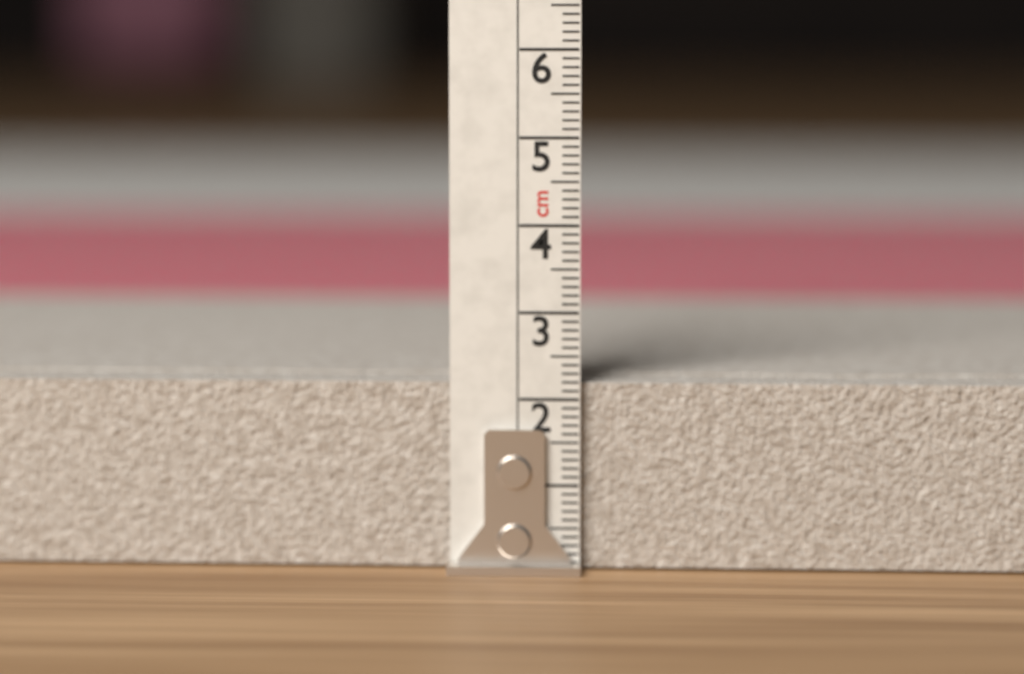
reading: 2.2 cm
